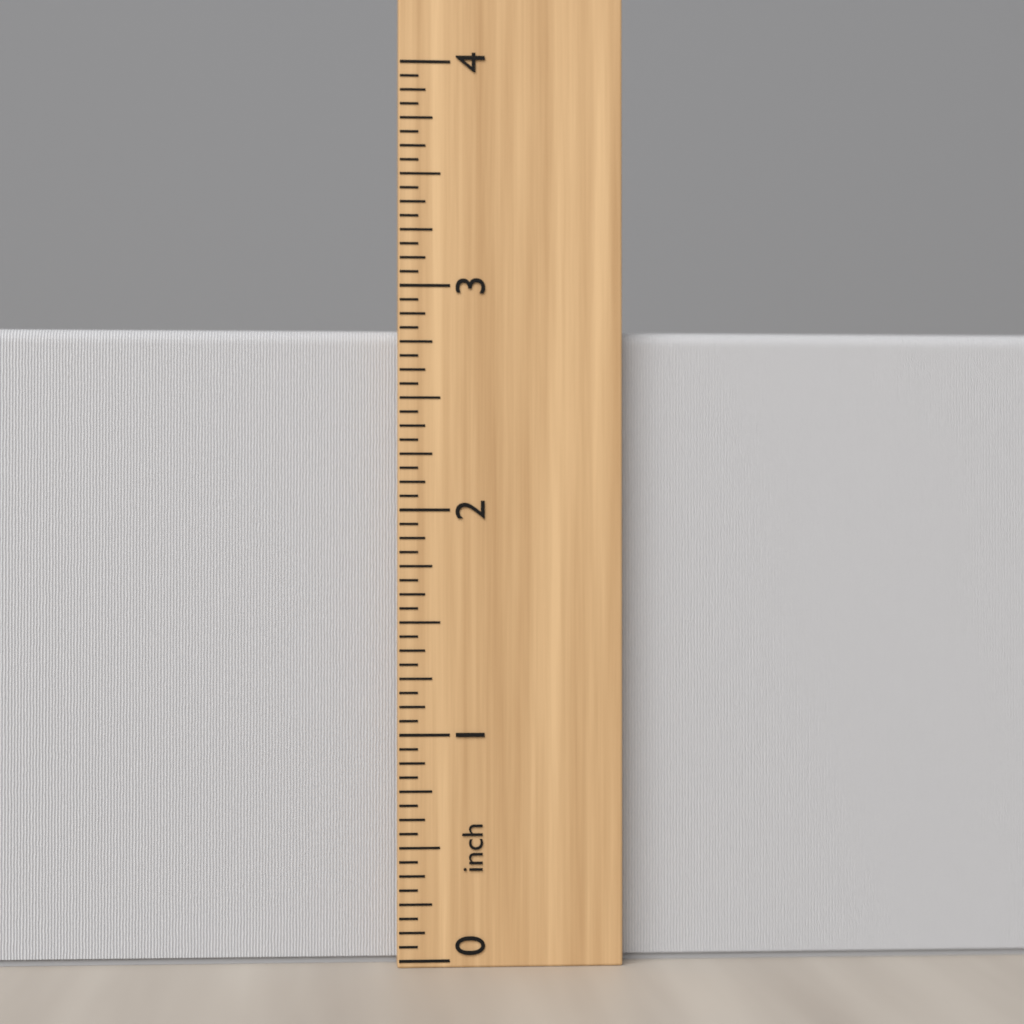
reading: 2.8125 inch
